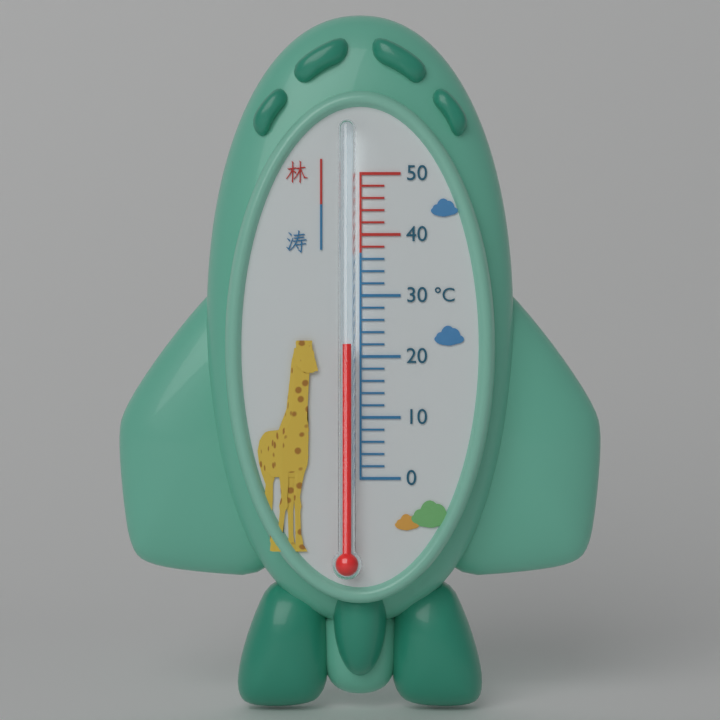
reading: 22 °C
